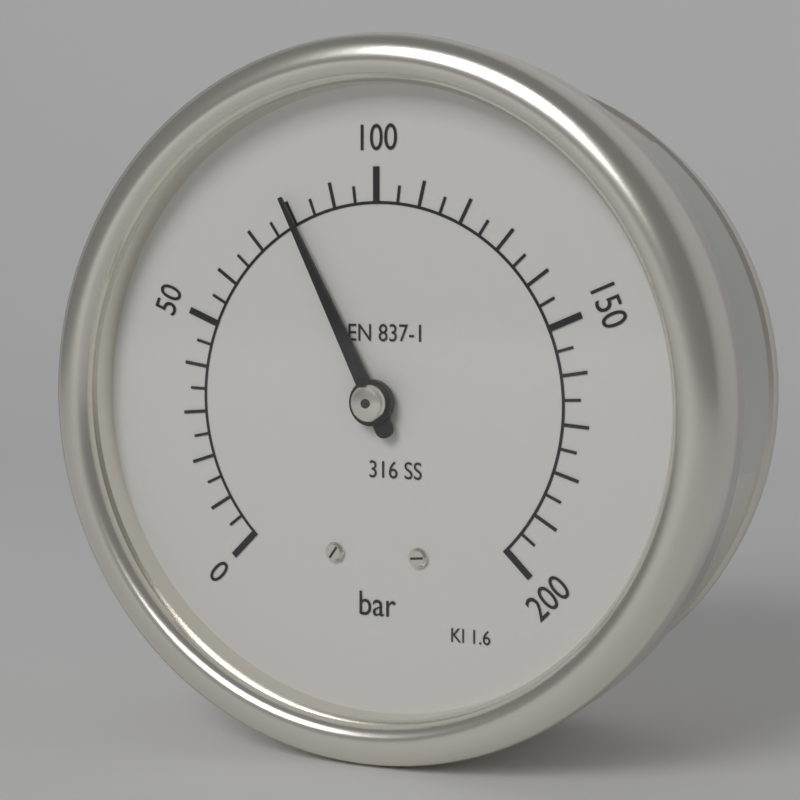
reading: 80 bar
